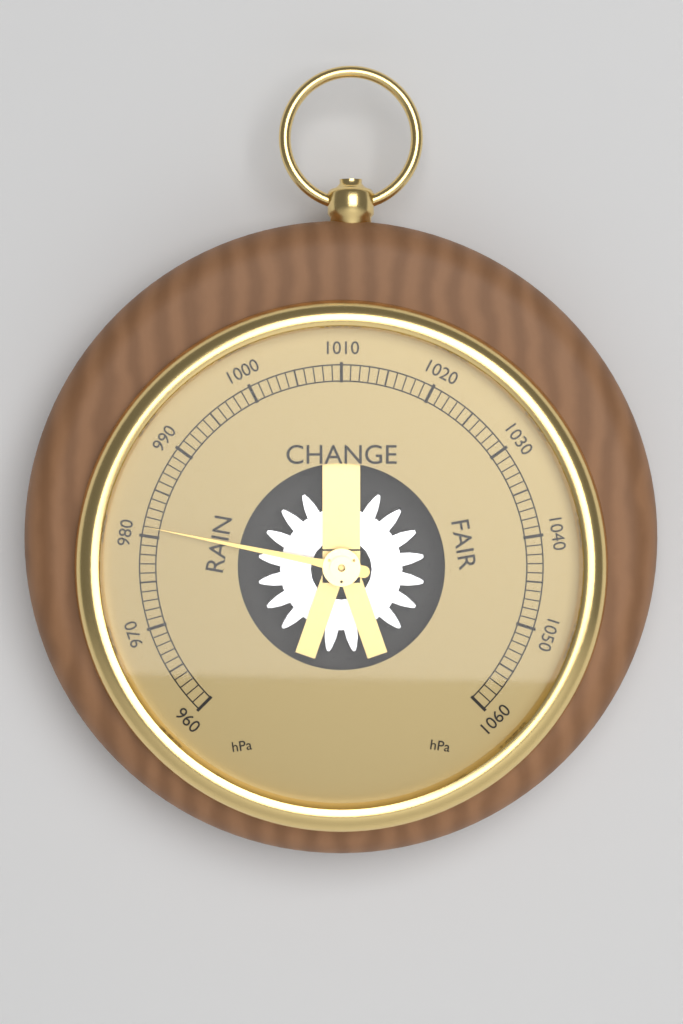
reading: 981 hPa
